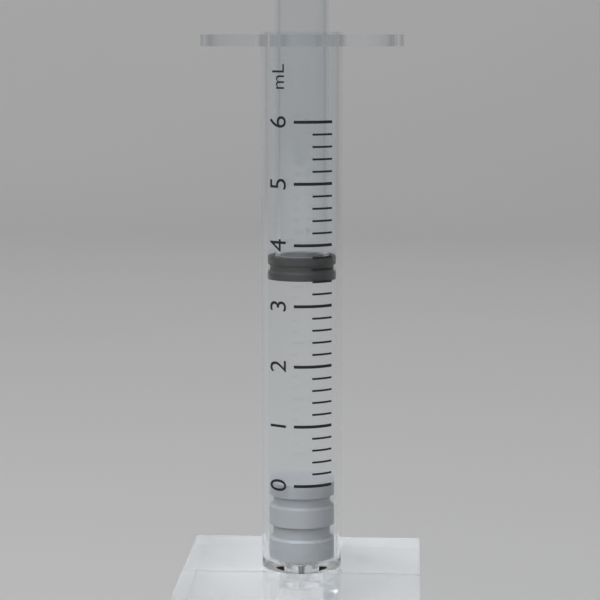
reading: 3.4 mL
